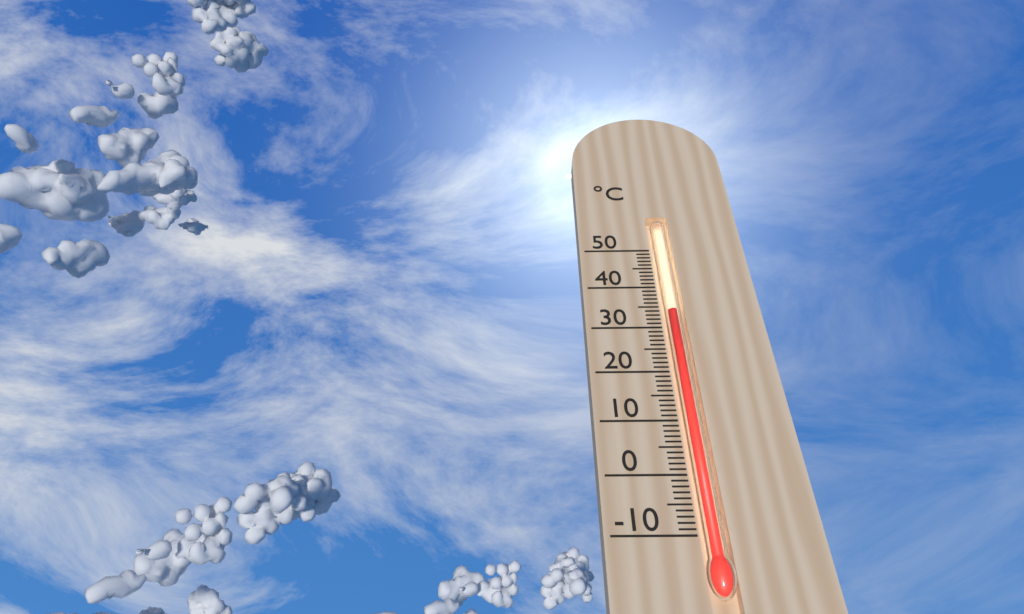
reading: 34 °C
